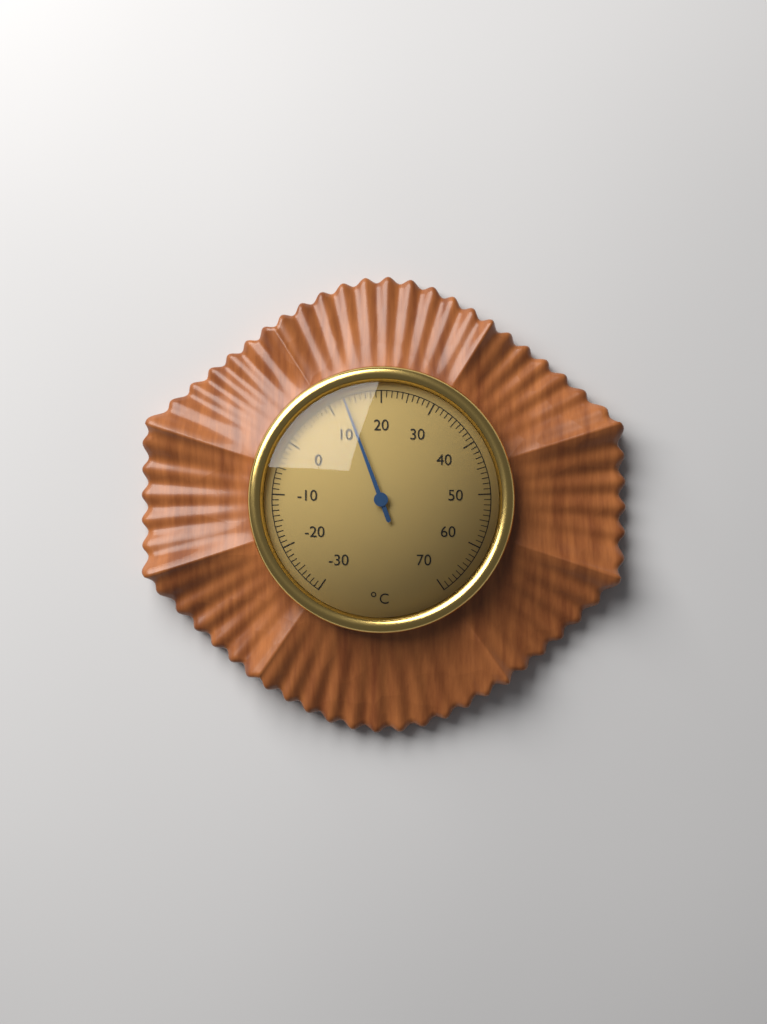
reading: 13 °C
